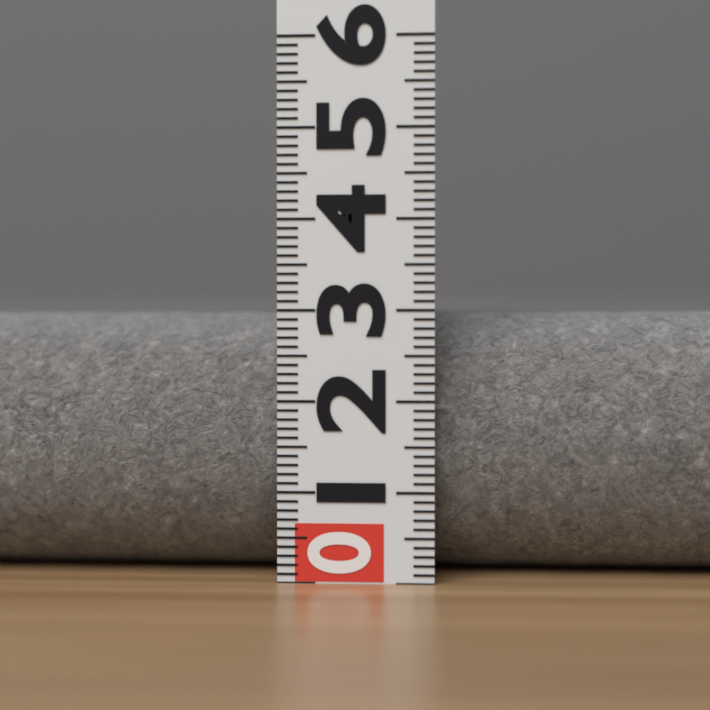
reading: 3.0 (no unit)
